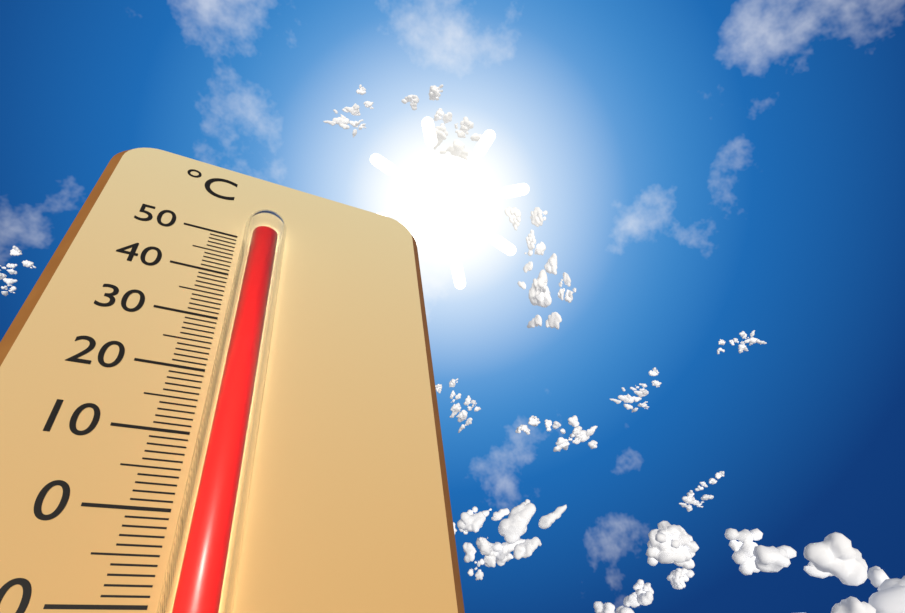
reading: 49 °C
